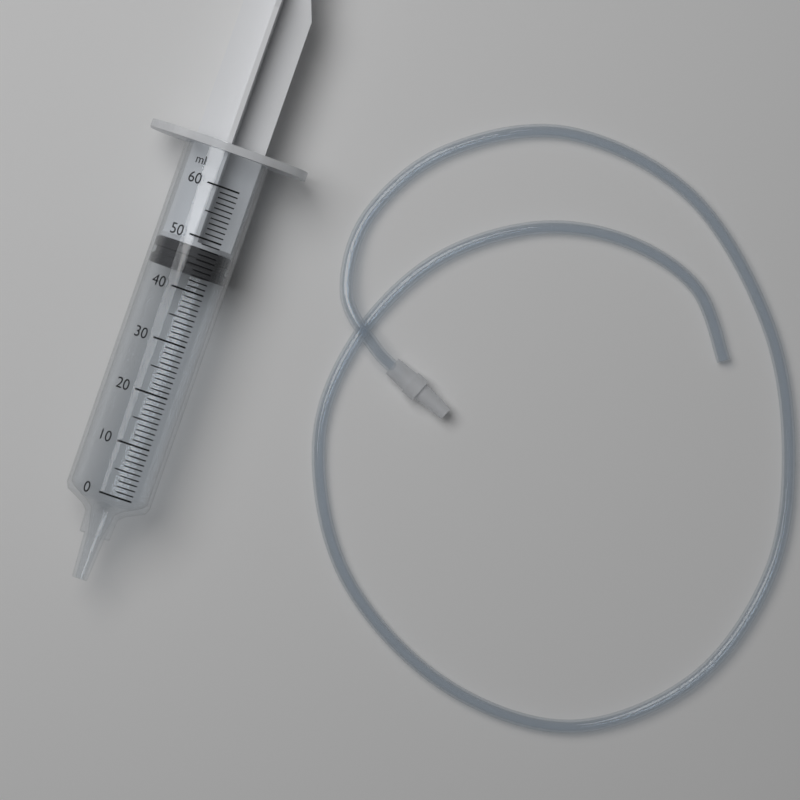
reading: 43 ml
